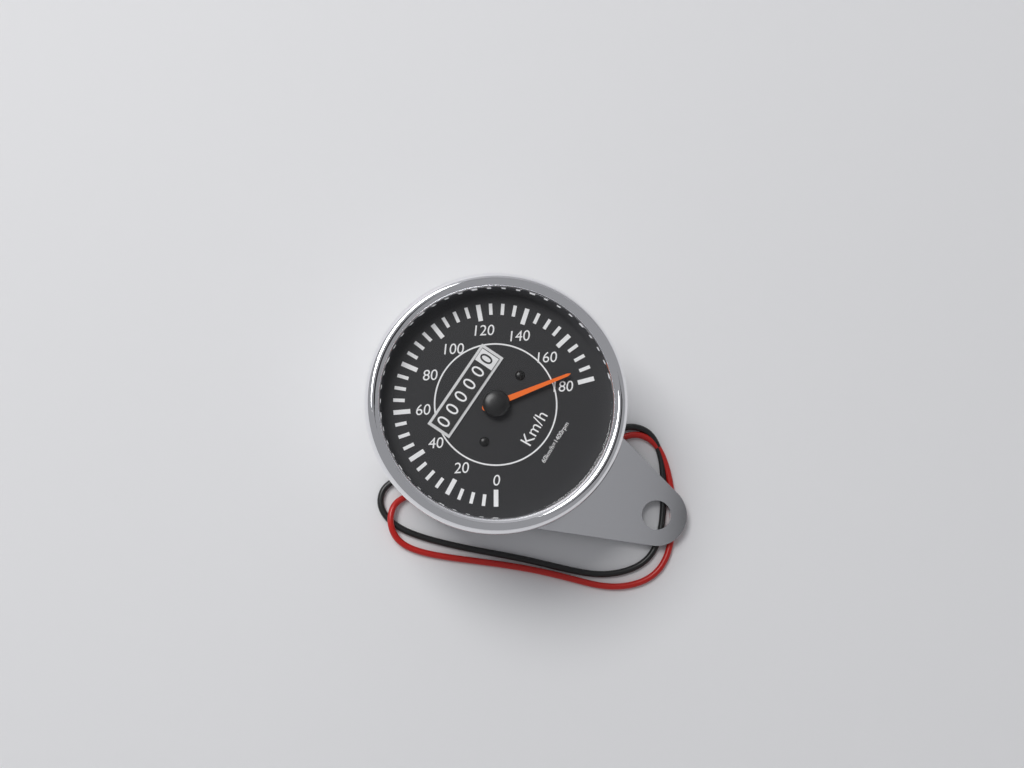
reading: 175 km/h
